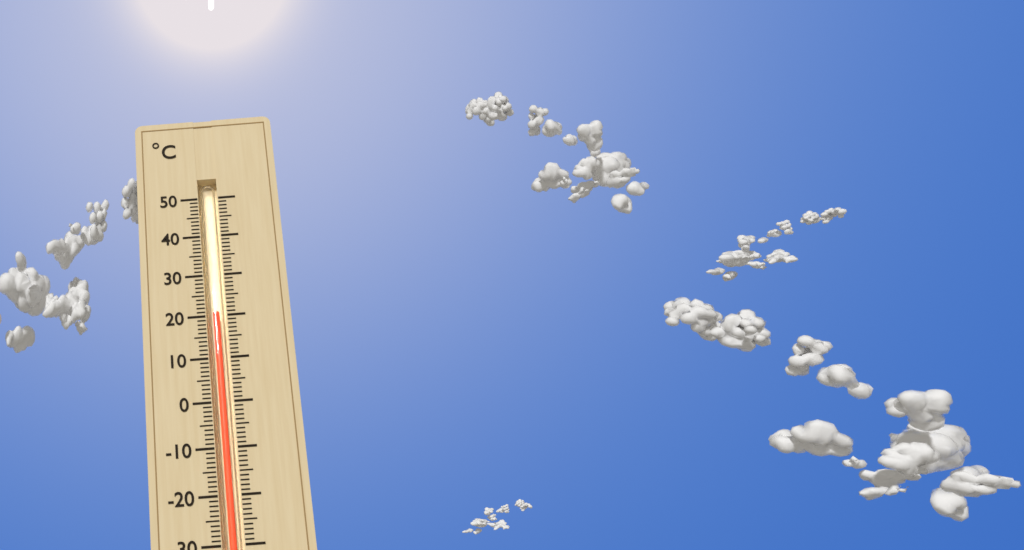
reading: 21 °C
